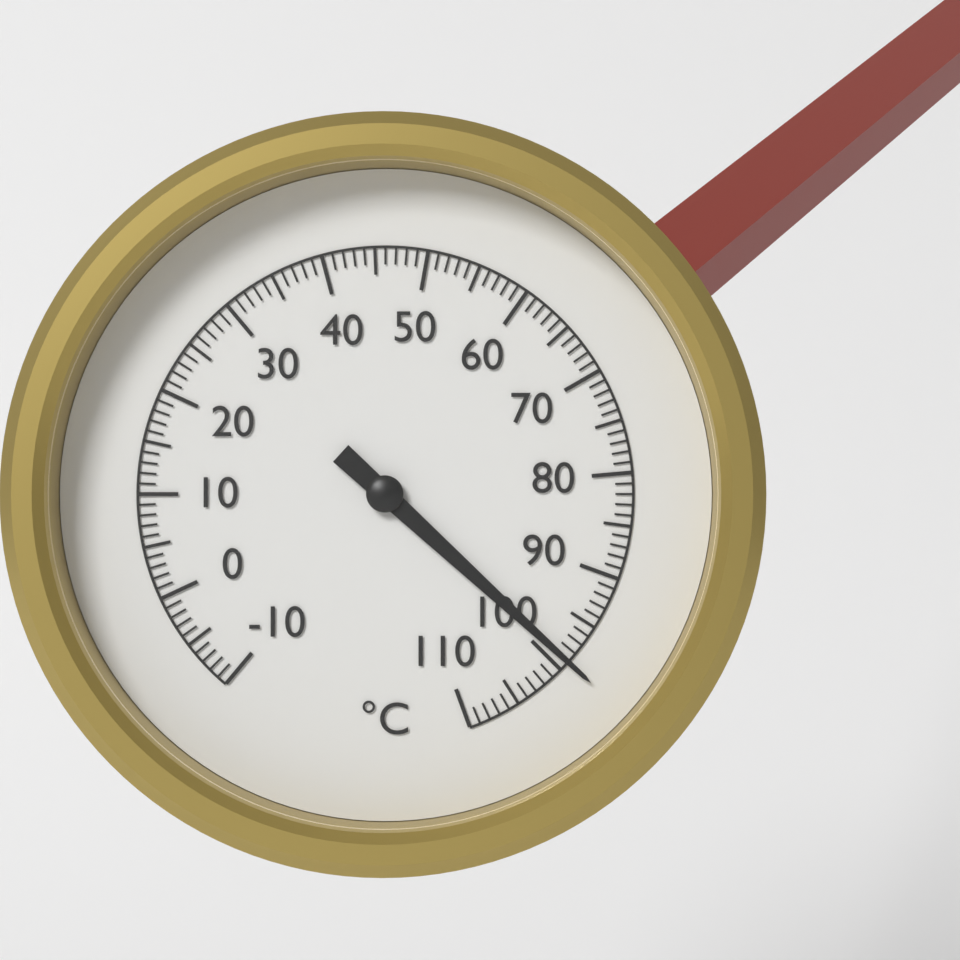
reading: 99 °C
